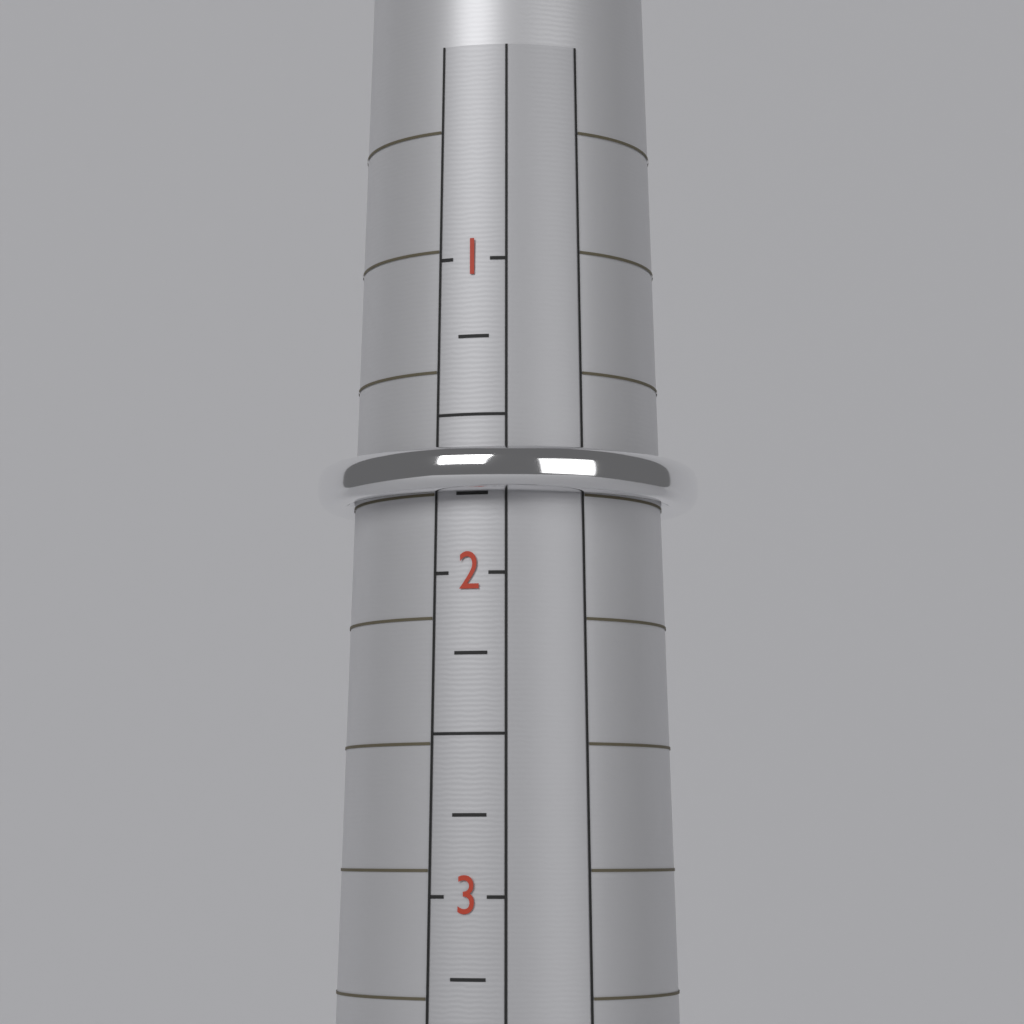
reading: 1.75 (no unit)
